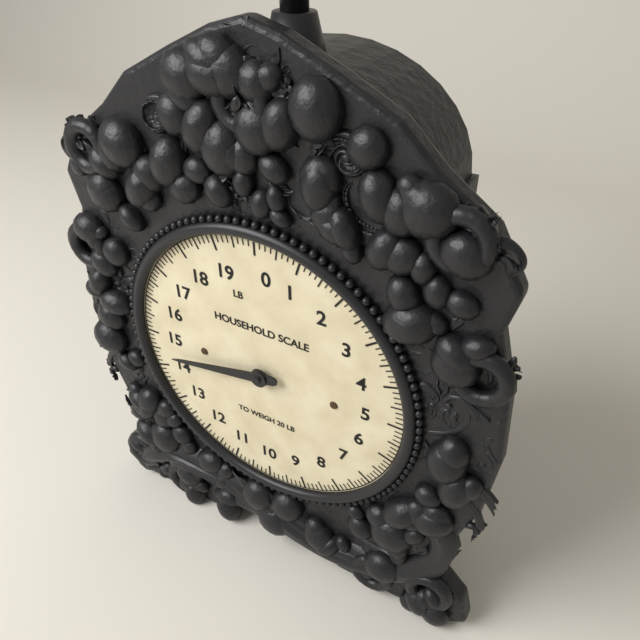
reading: 14.375 lb
